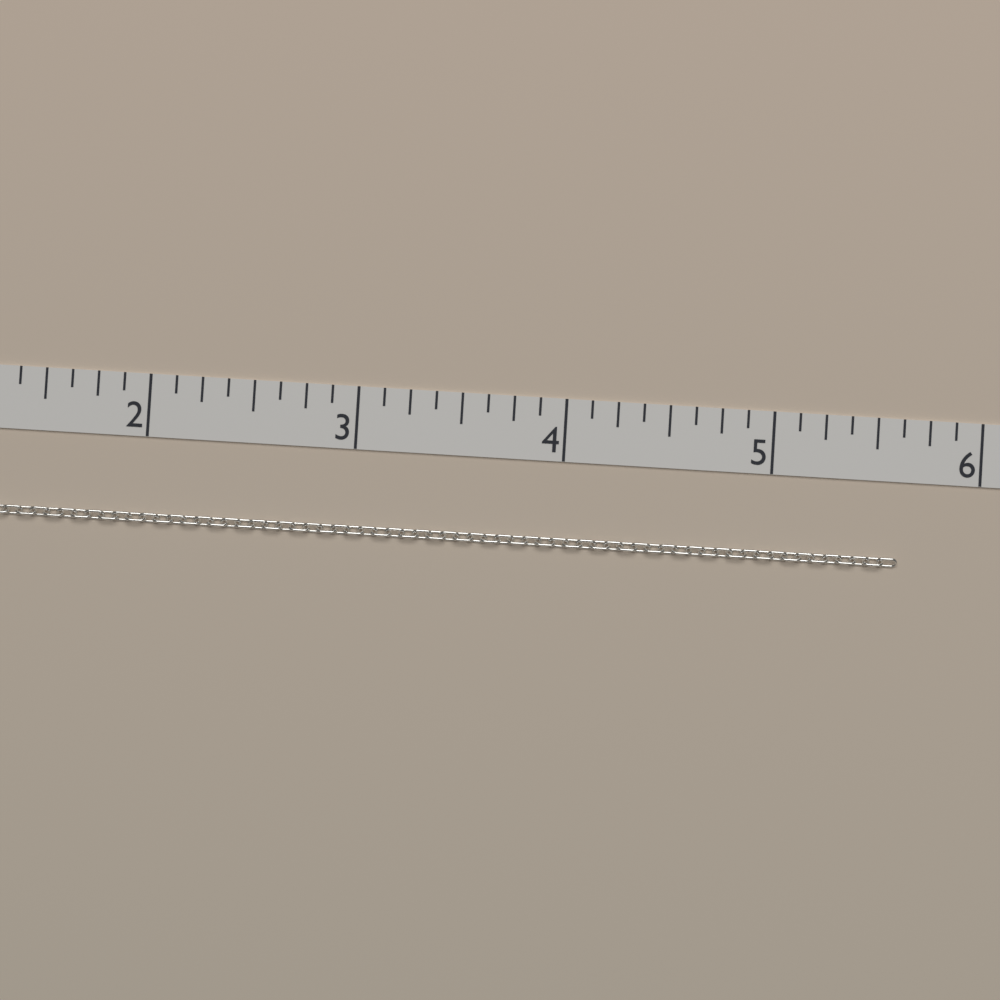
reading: 5.625 in
